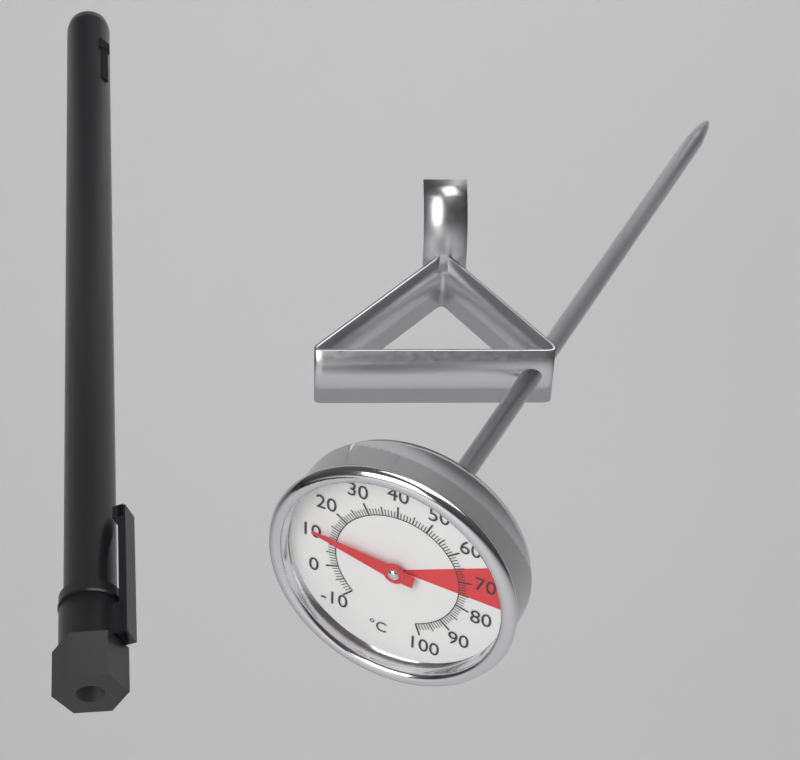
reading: 11 °C
